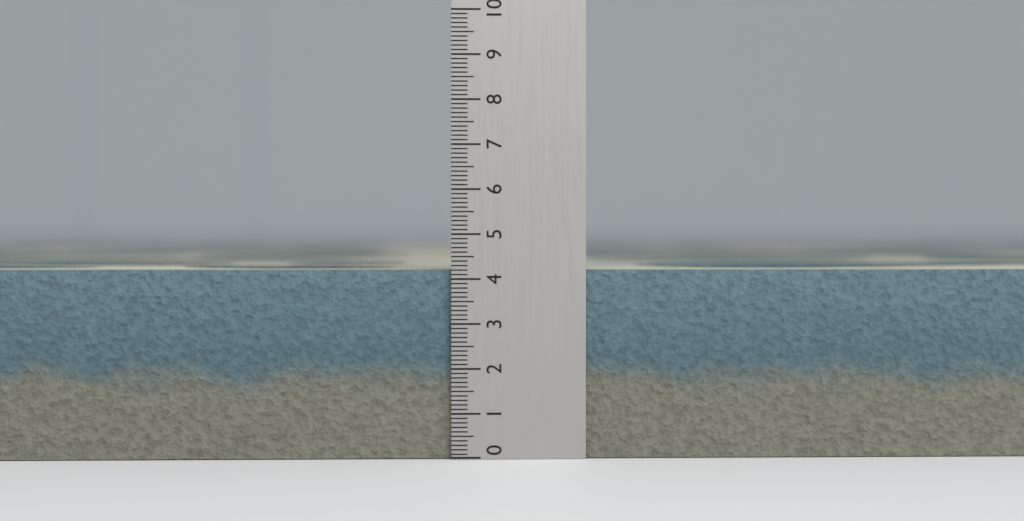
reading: 4.2 (no unit)
